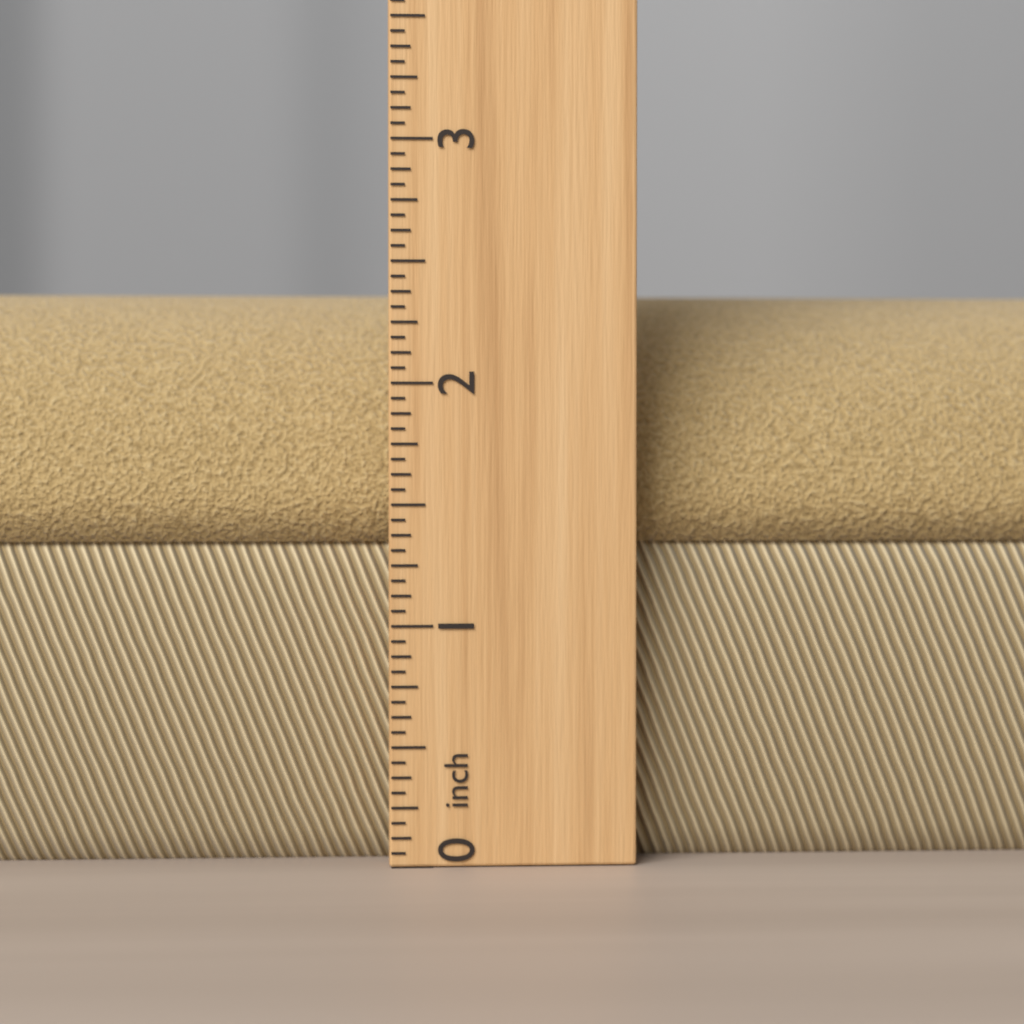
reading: 2.4375 inch
